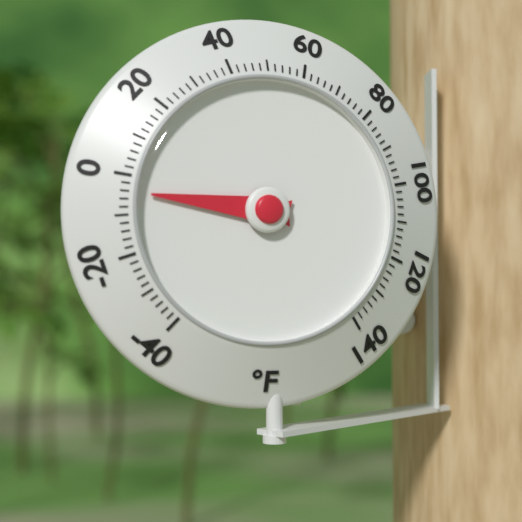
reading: -4 °F
